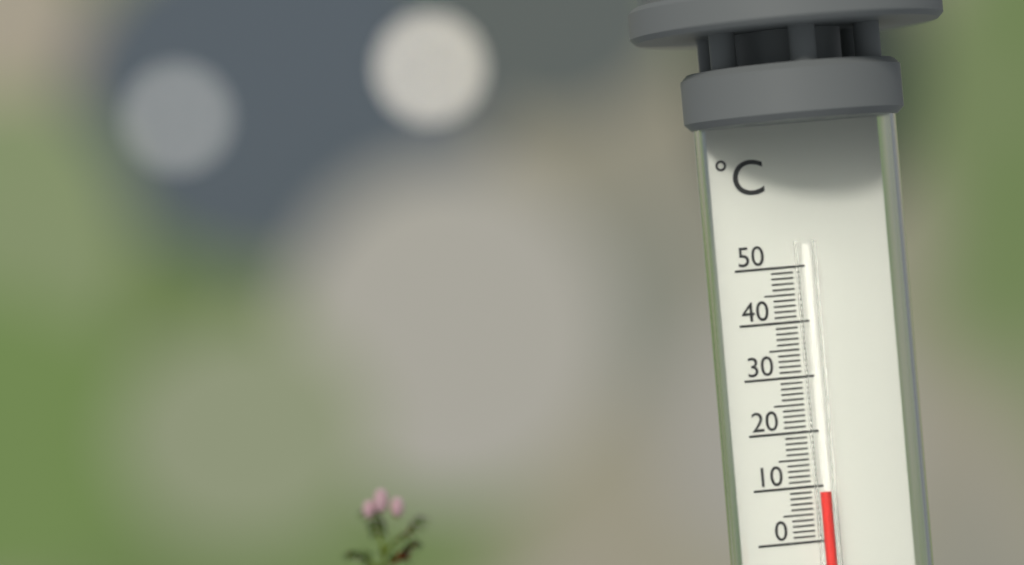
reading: 9 °C
